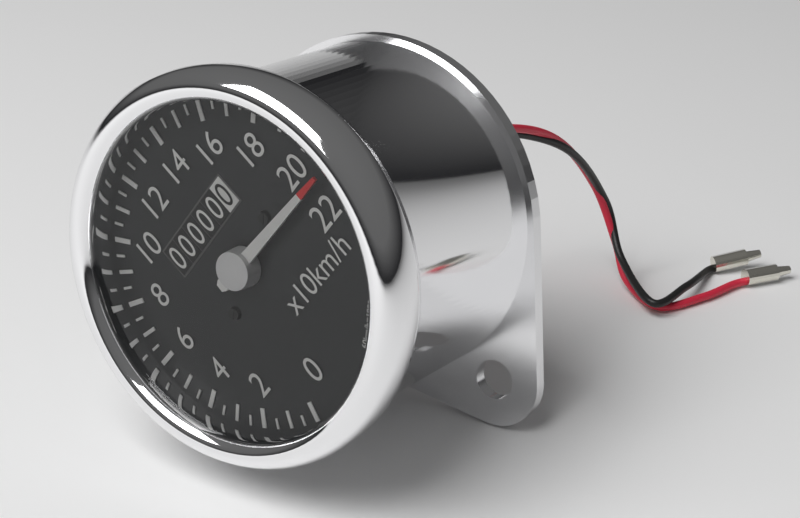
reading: 210 km/h
